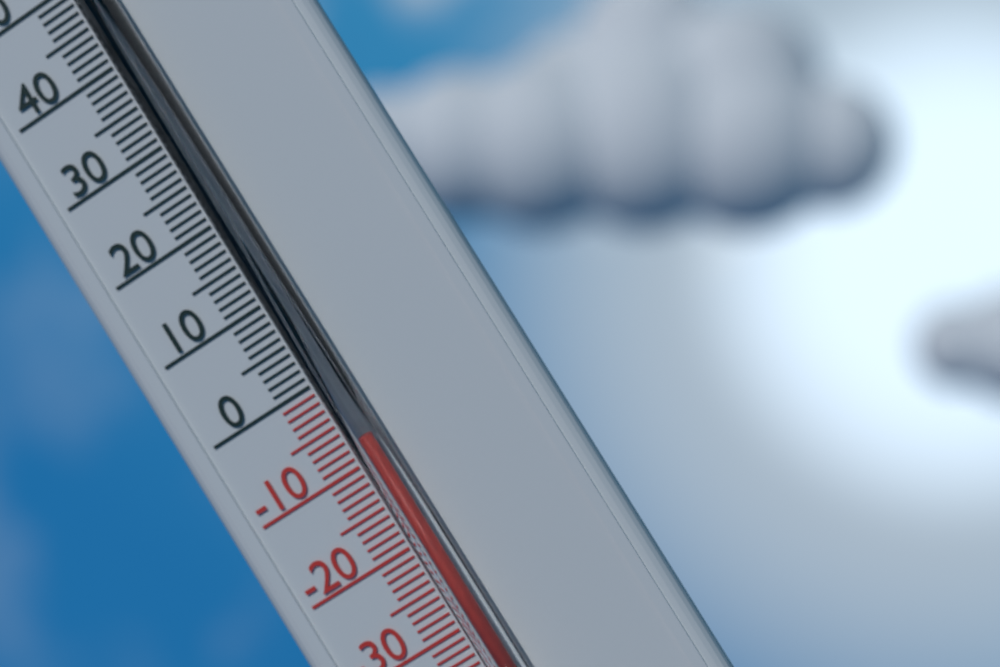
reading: -8 °C
